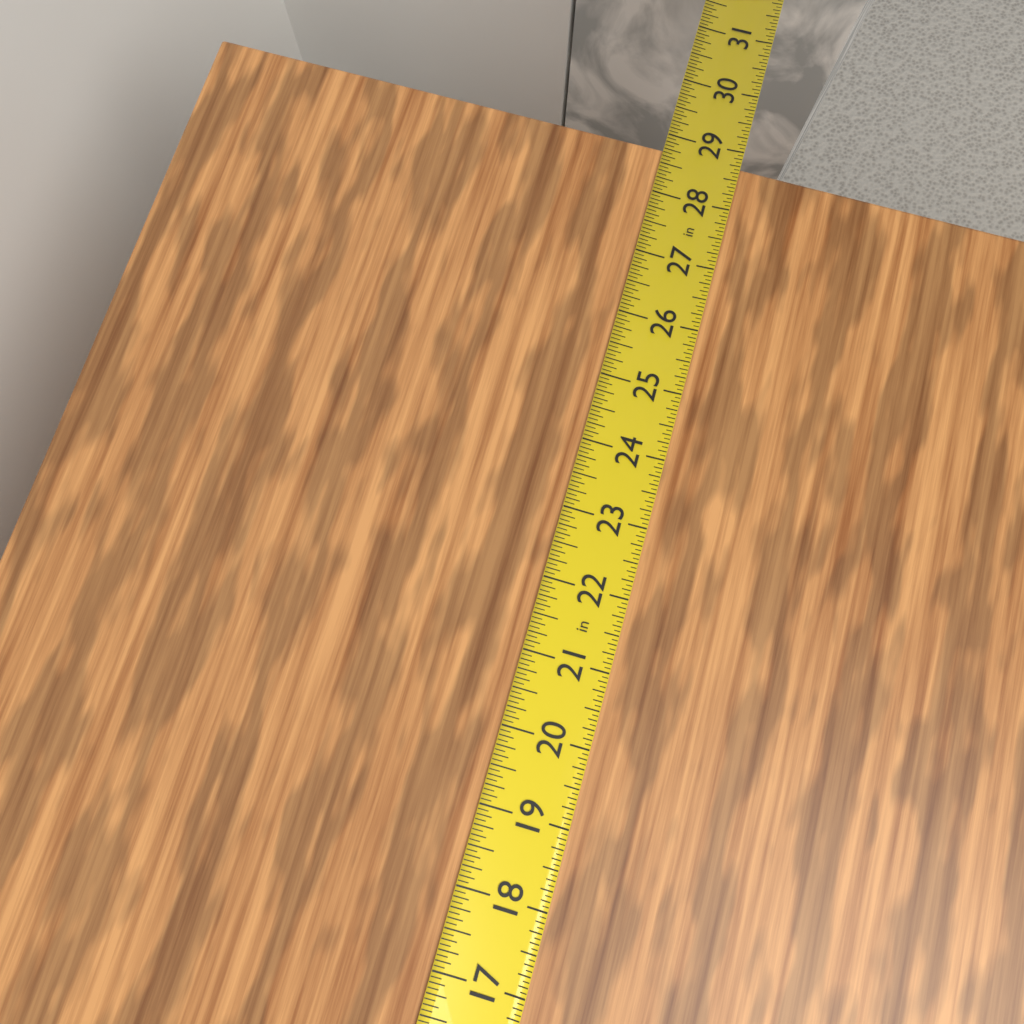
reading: 28.7500 in
